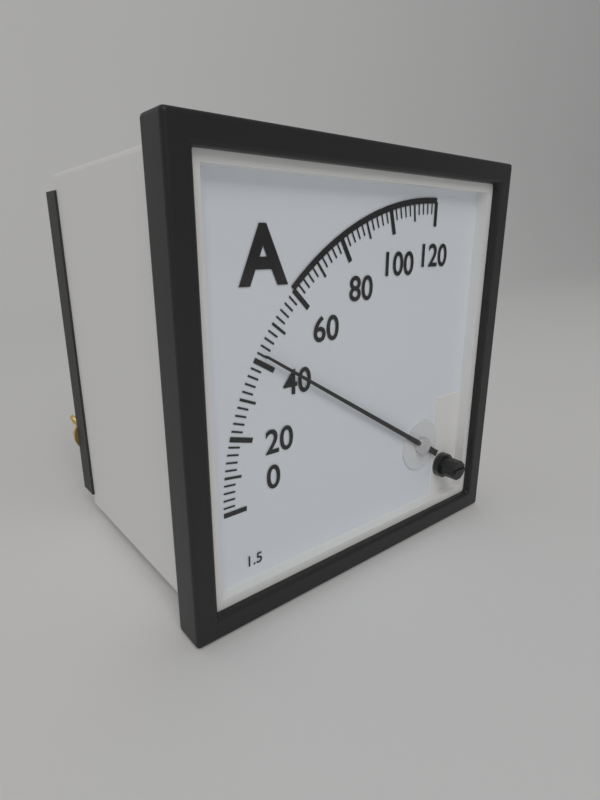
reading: 42 A
